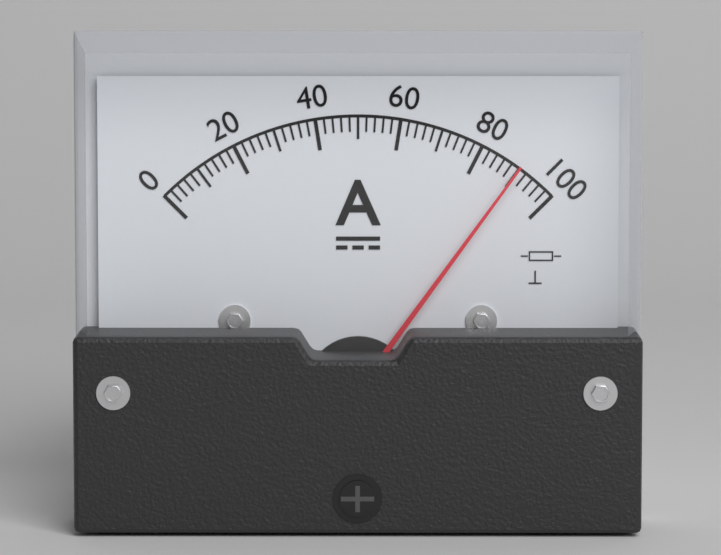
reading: 90 A
